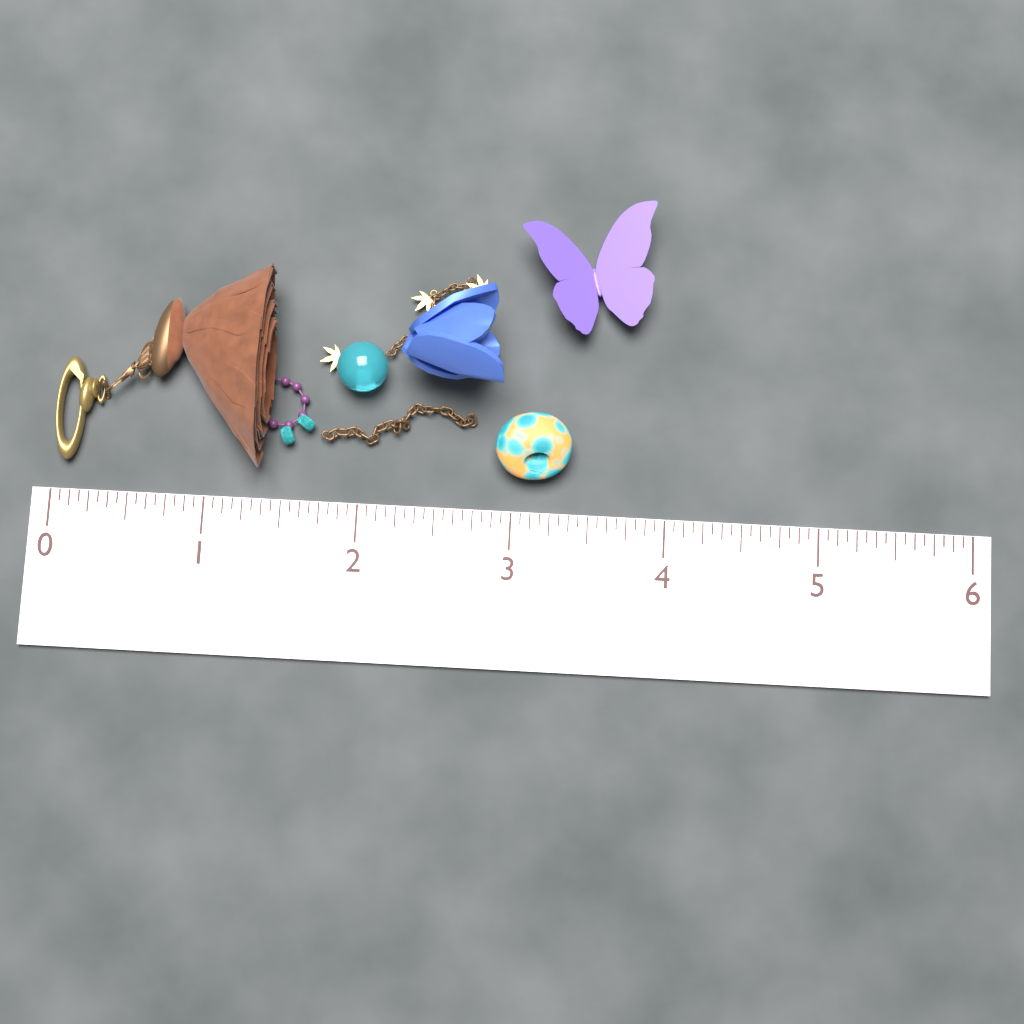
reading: 1.4375 (no unit)
